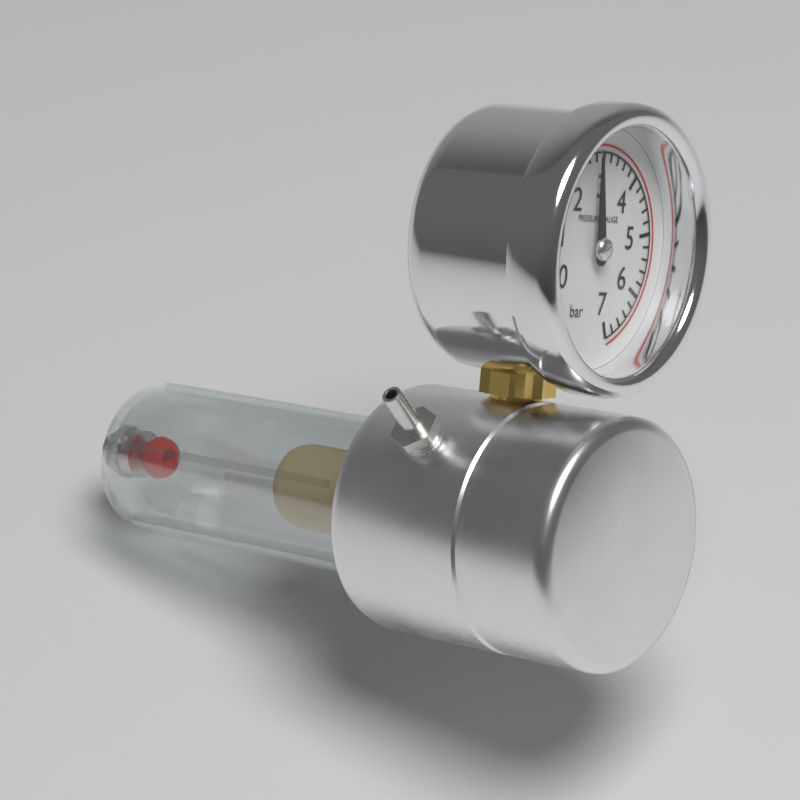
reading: 2.8 bar
